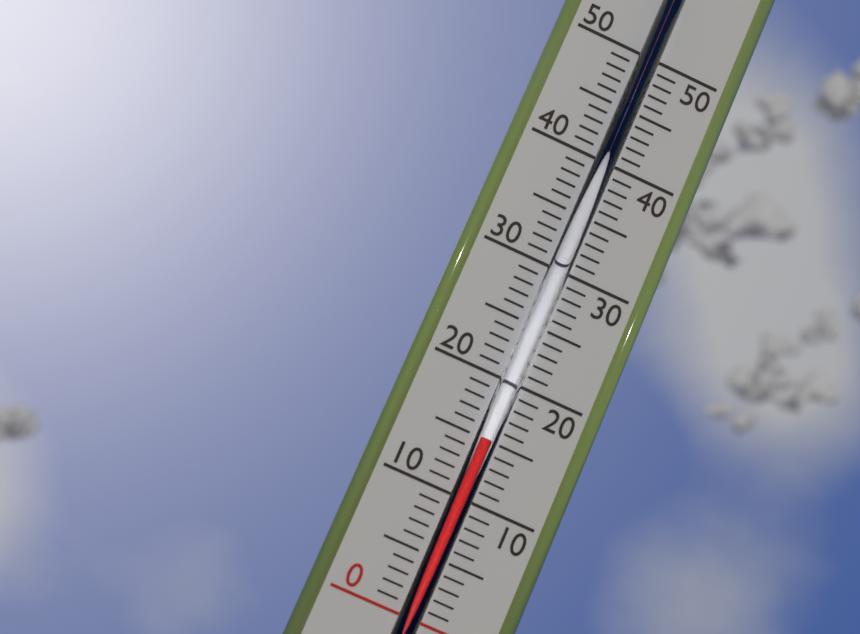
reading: 15 (no unit)
